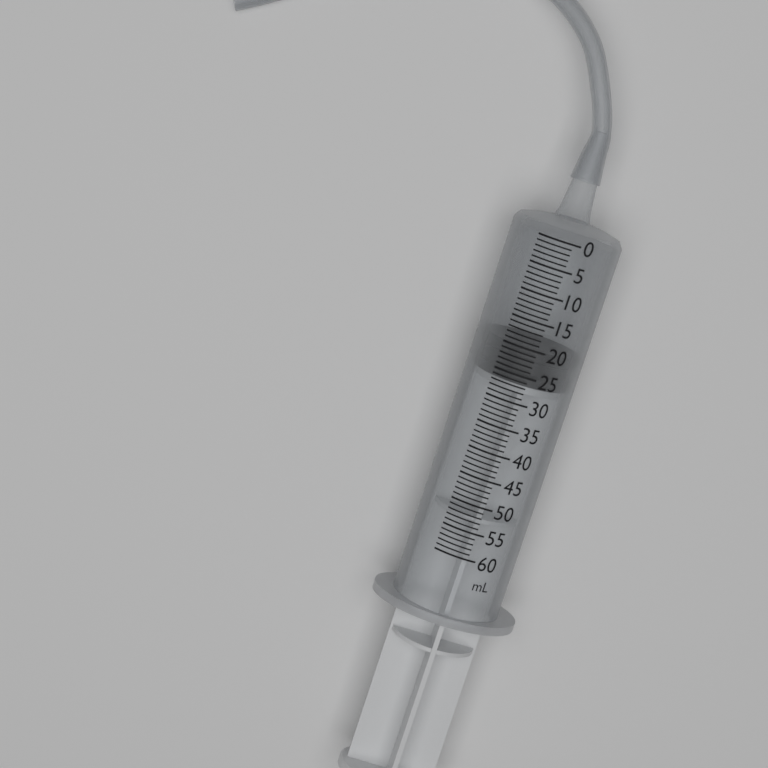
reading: 20 ml
